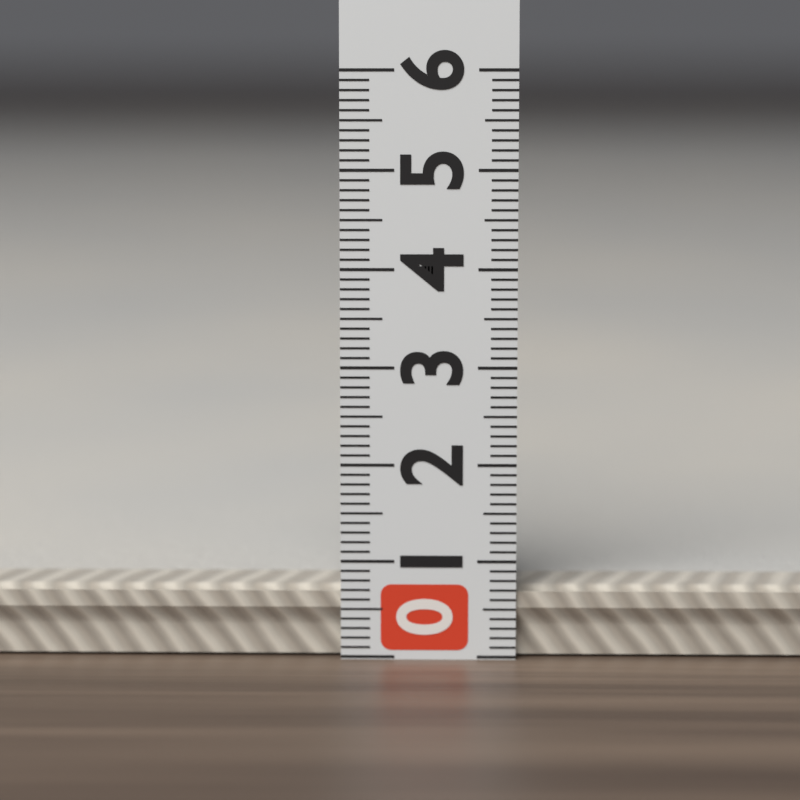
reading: 0.7 (no unit)
